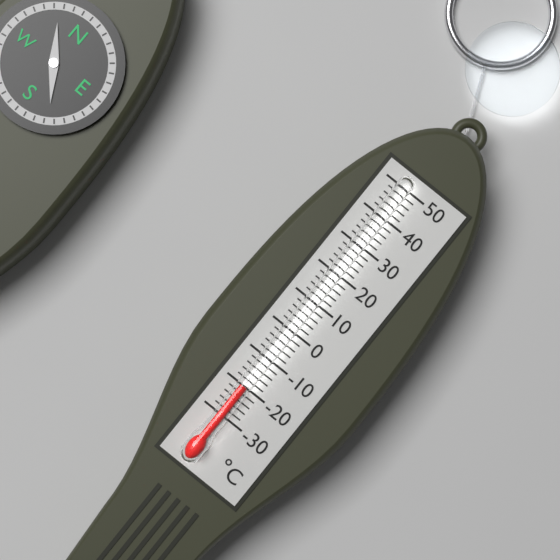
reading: -20 °C
